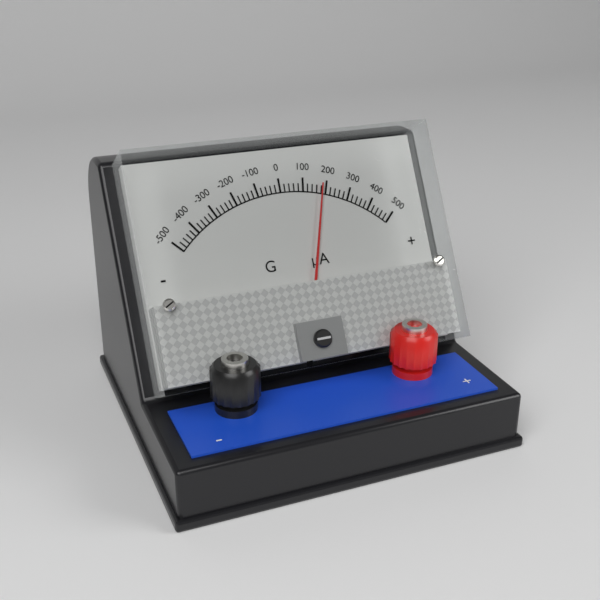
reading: 180 µA
